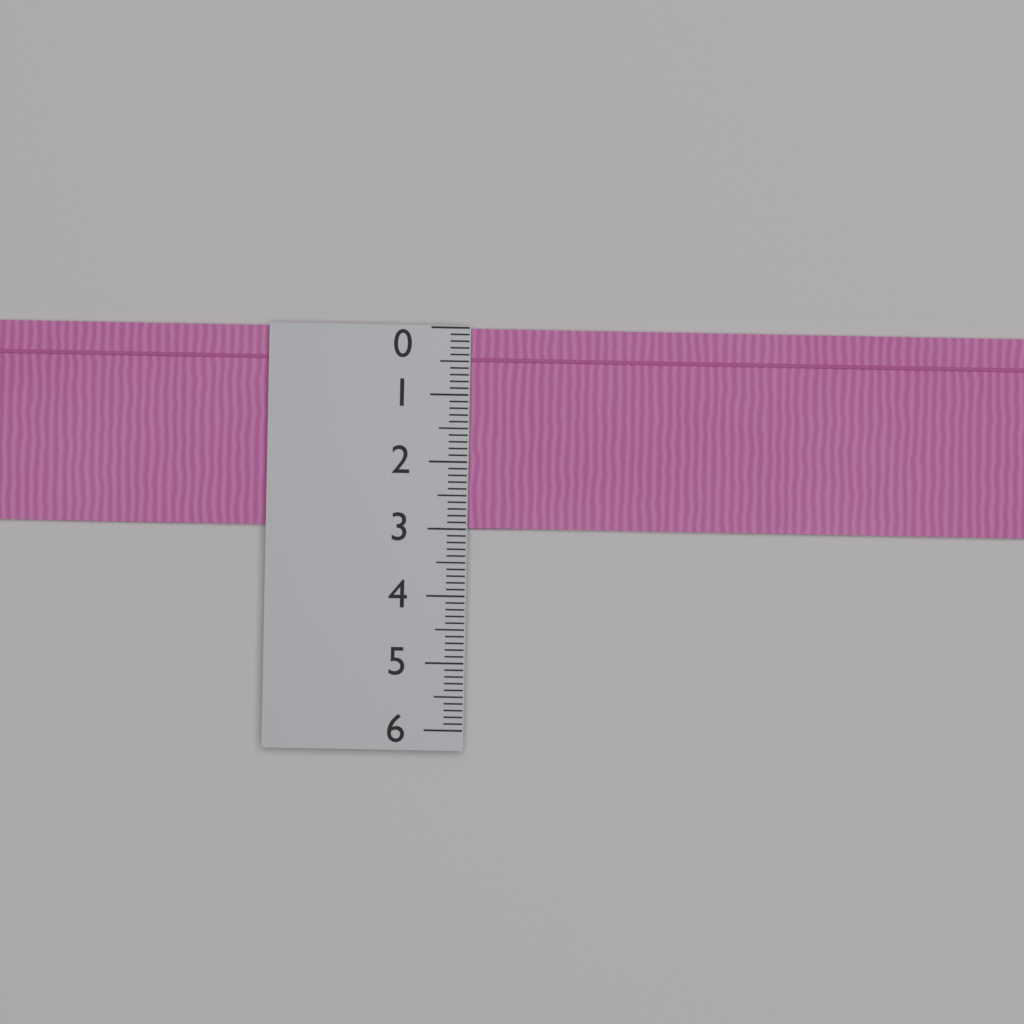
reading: 3.0 (no unit)
